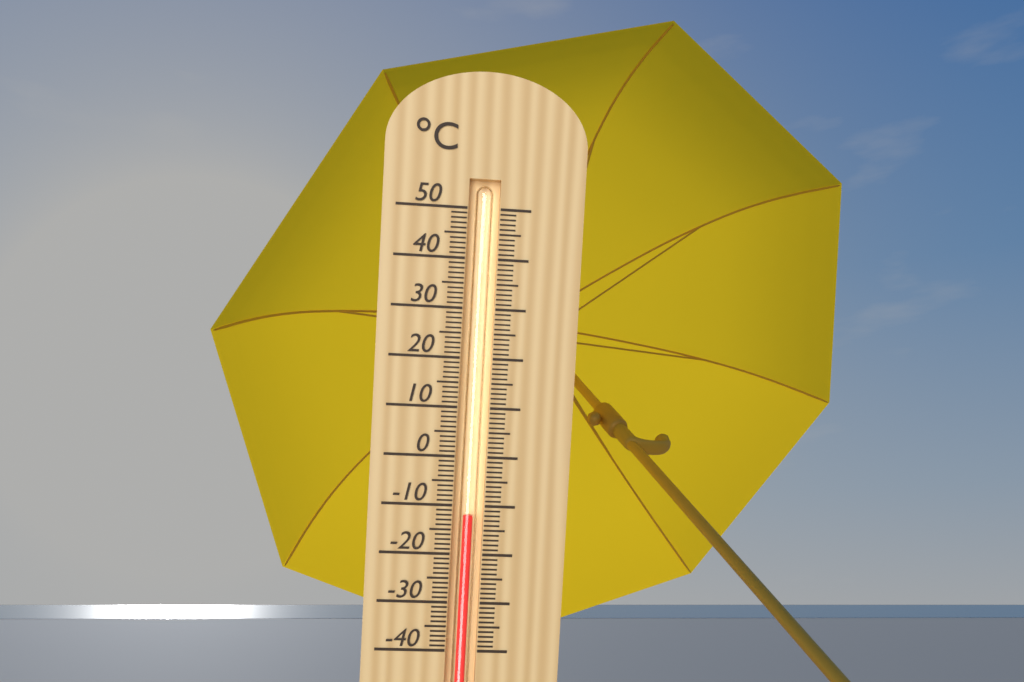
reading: -12 °C
